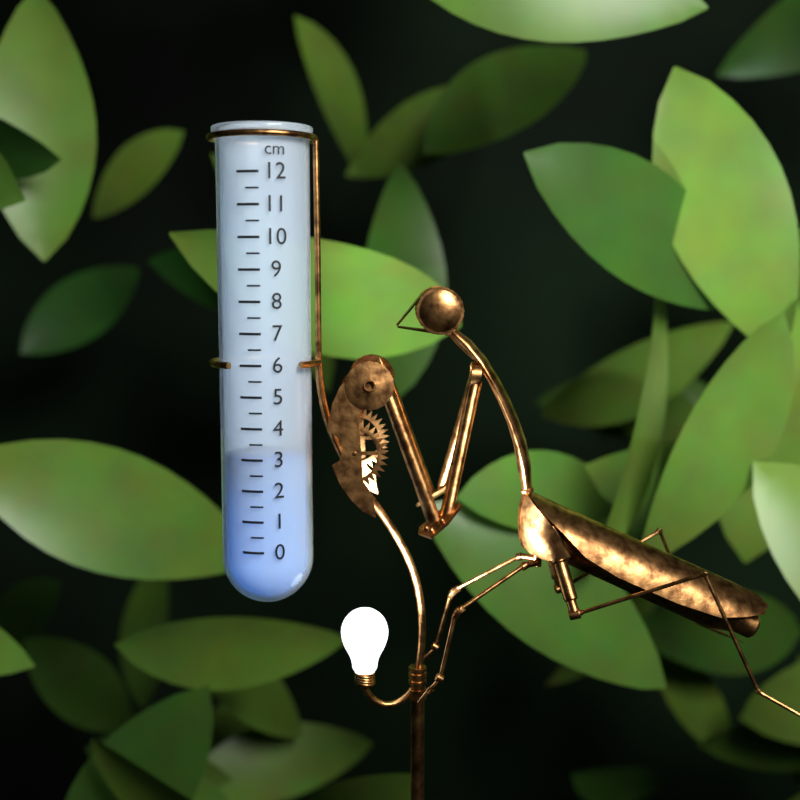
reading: 3.0 cm
